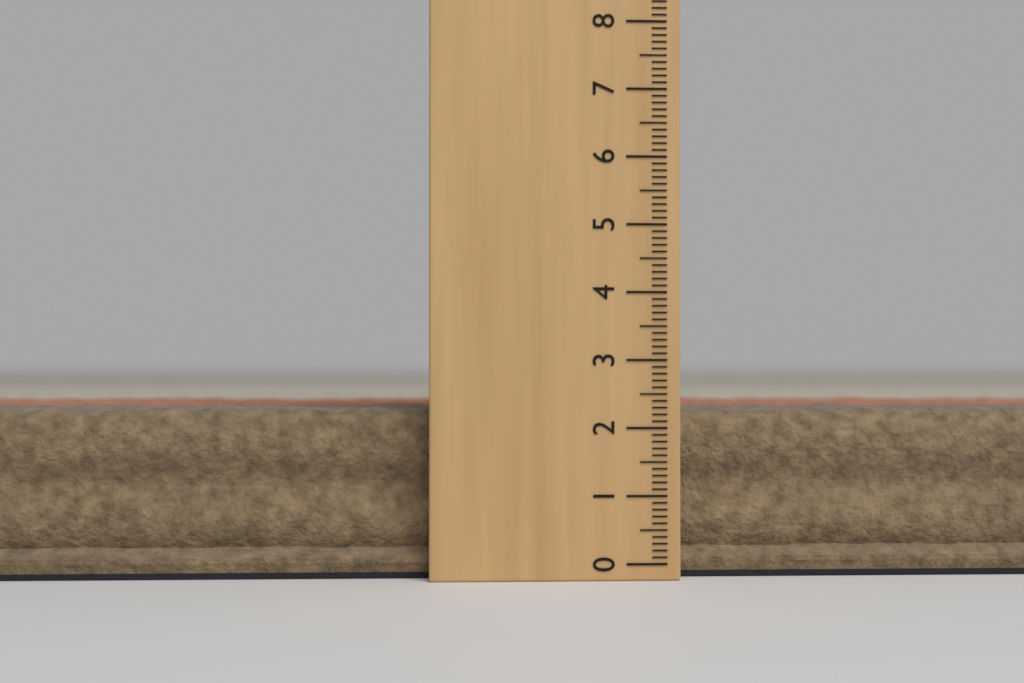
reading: 2.3 (no unit)
